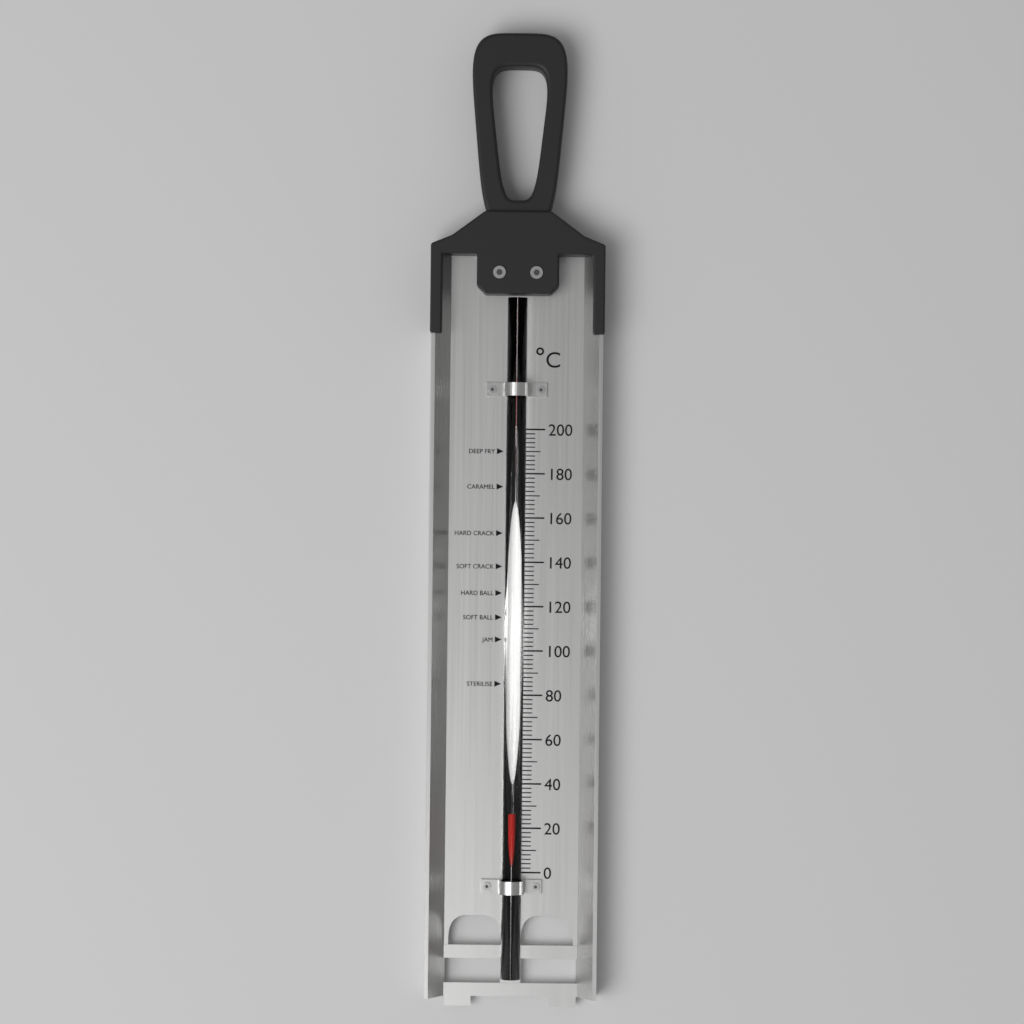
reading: 28 °C
